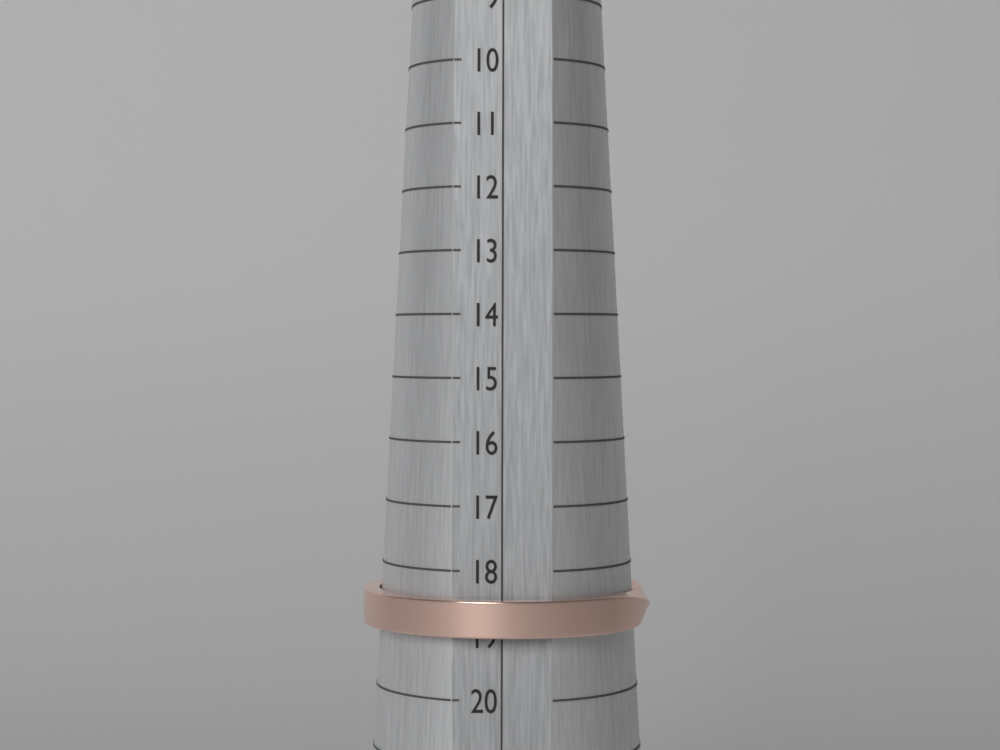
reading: 19 (no unit)
